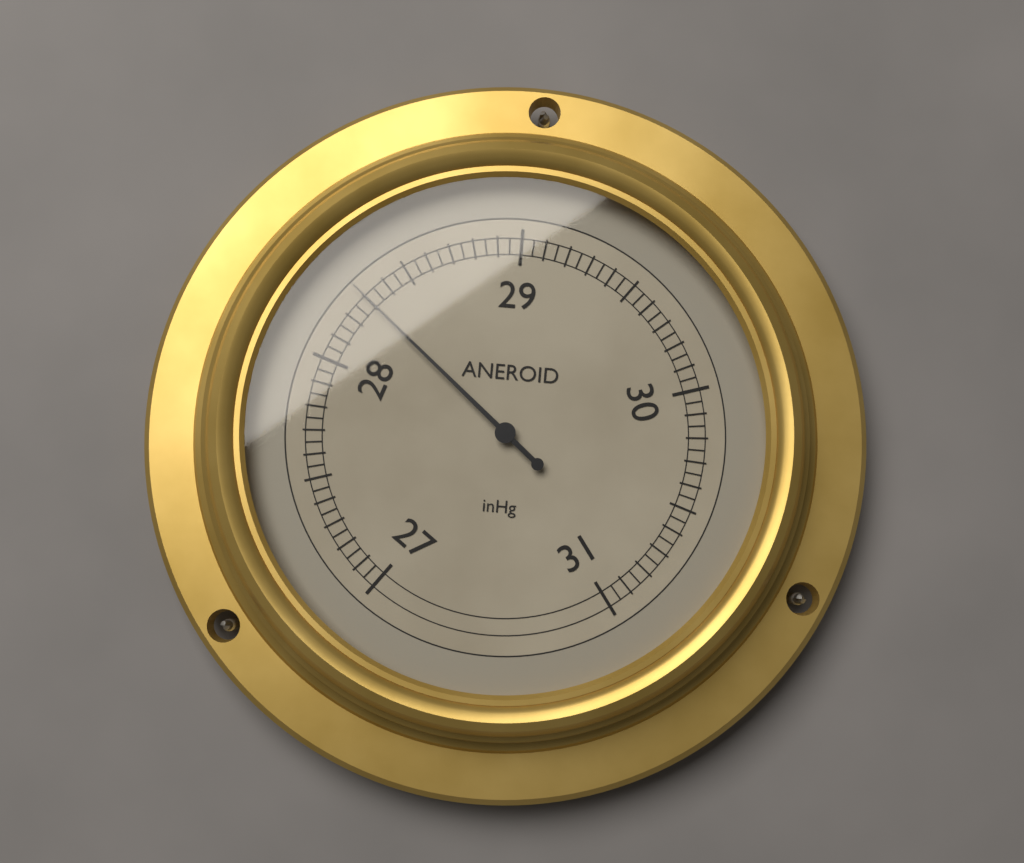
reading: 28.30 inHg
